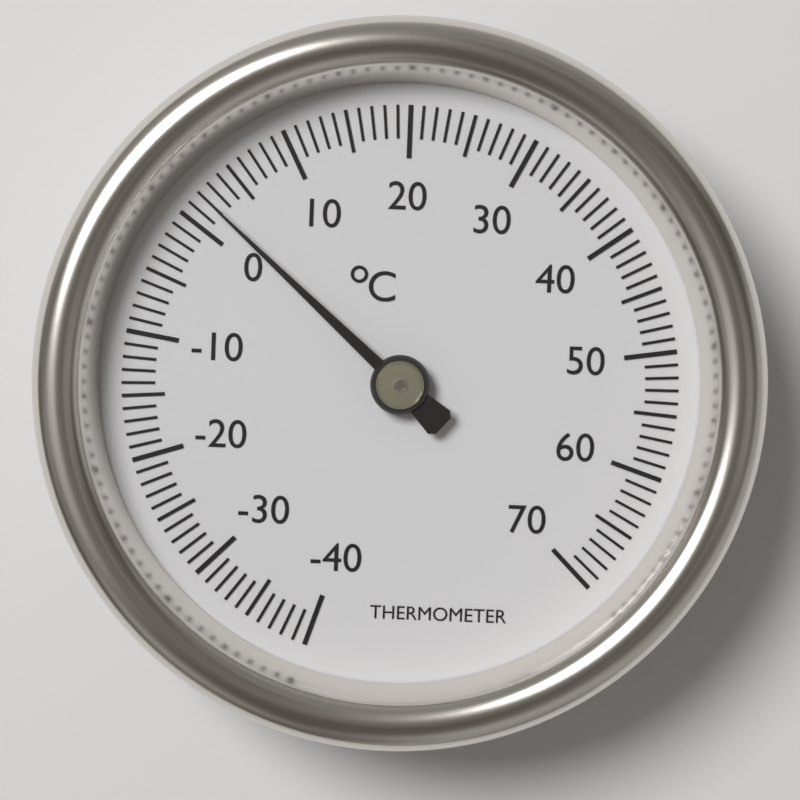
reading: 2 °C
